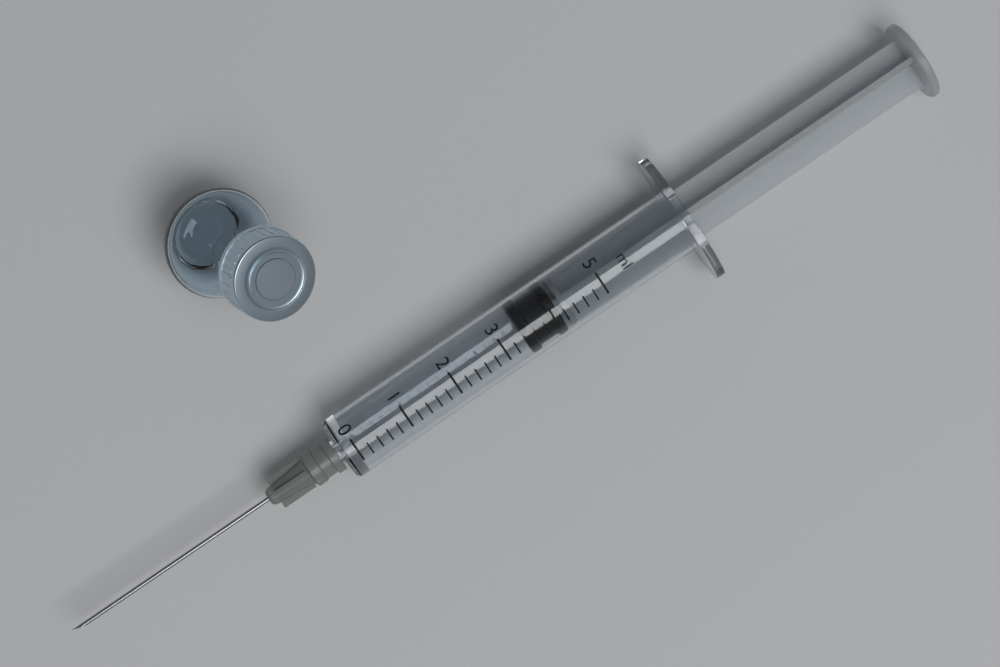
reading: 3.4 ml
